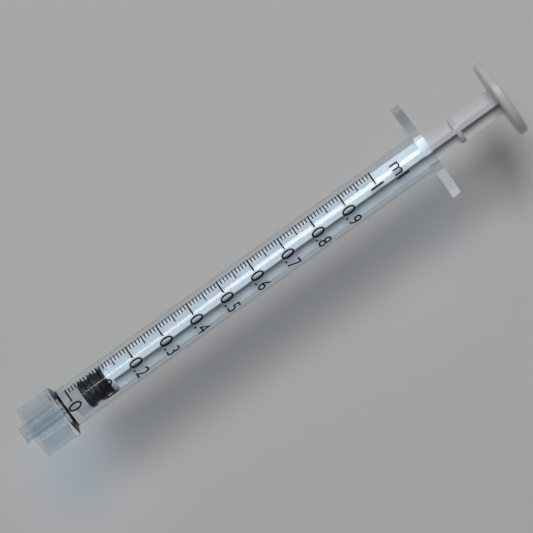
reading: 0.03 ml
